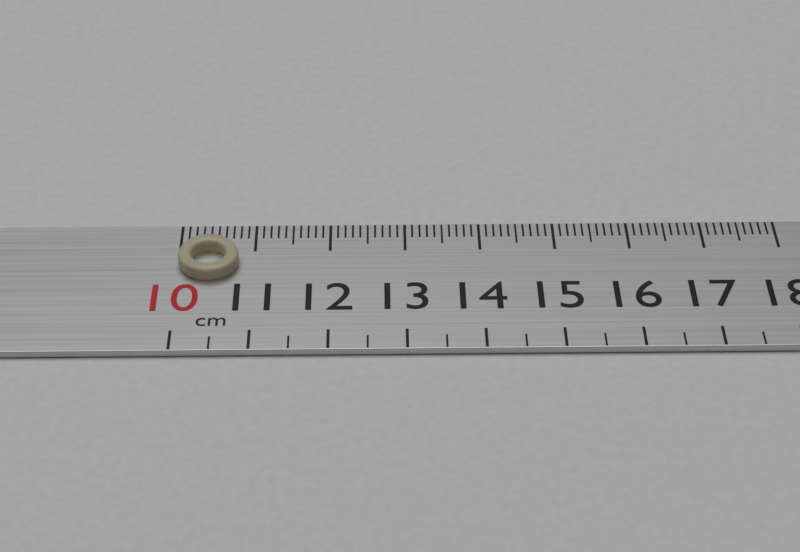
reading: 10.8 cm
